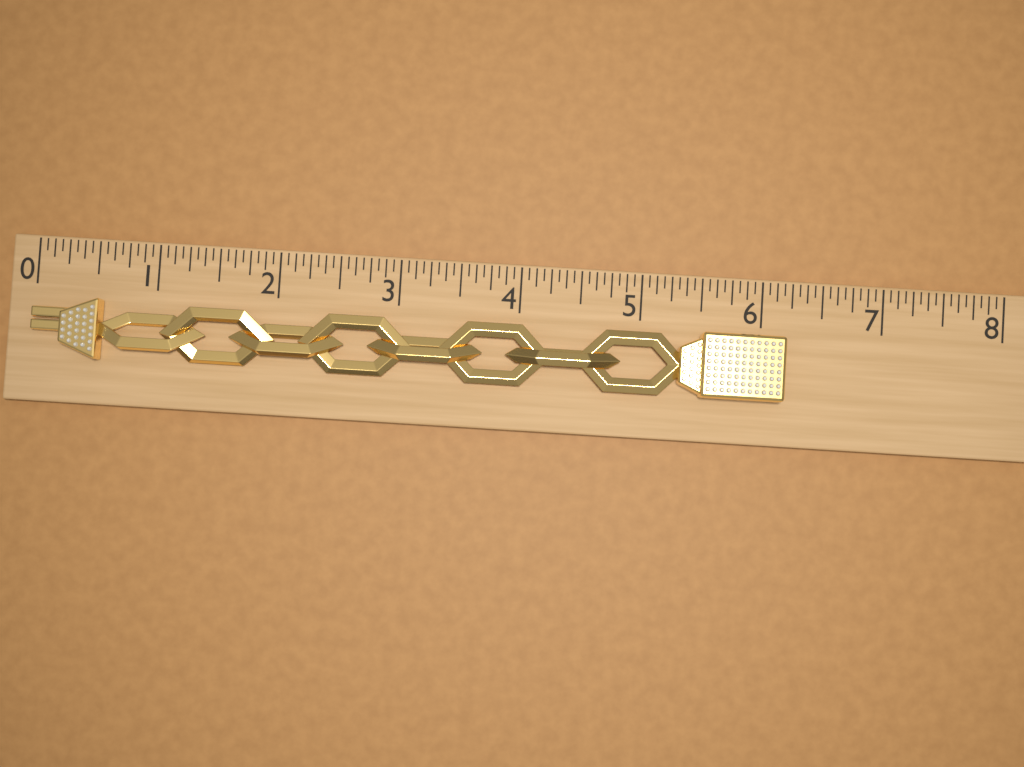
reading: 6.1875 (no unit)
